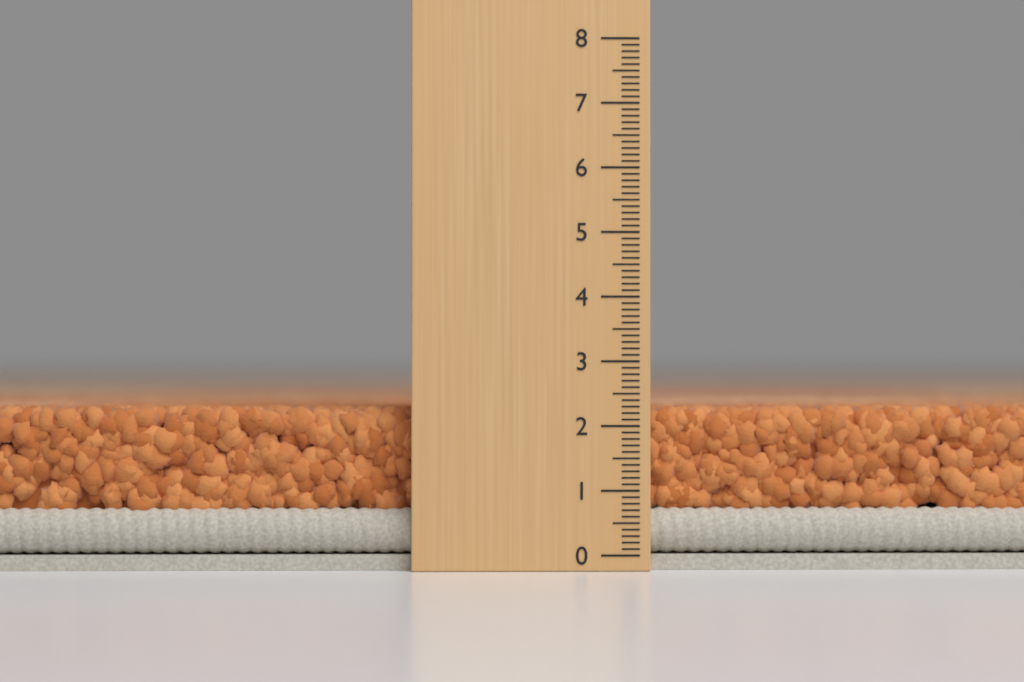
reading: 2.3 (no unit)
